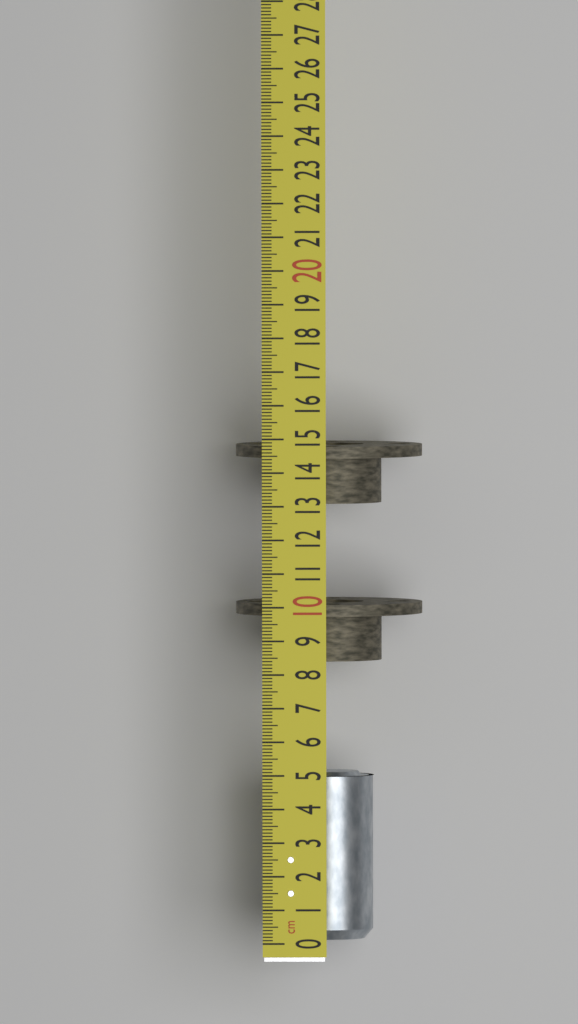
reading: 5.0 cm
